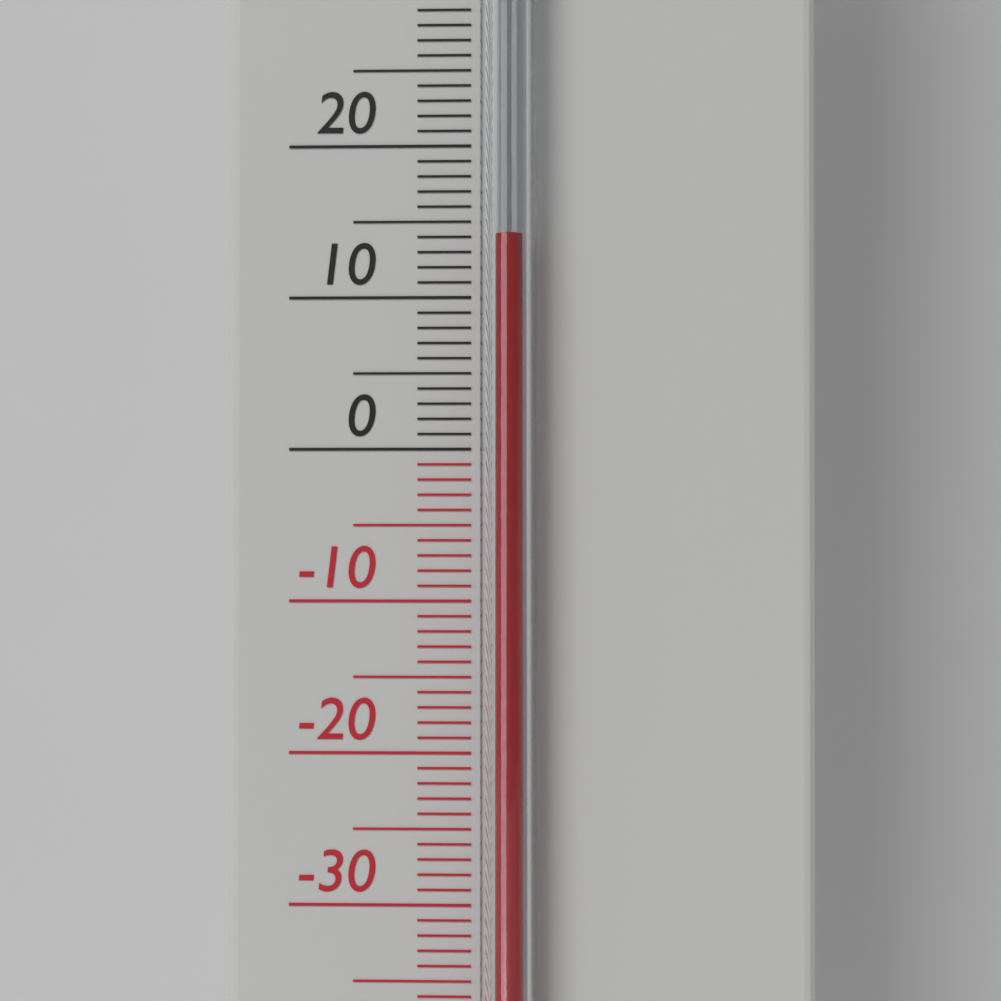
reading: 14 °C
